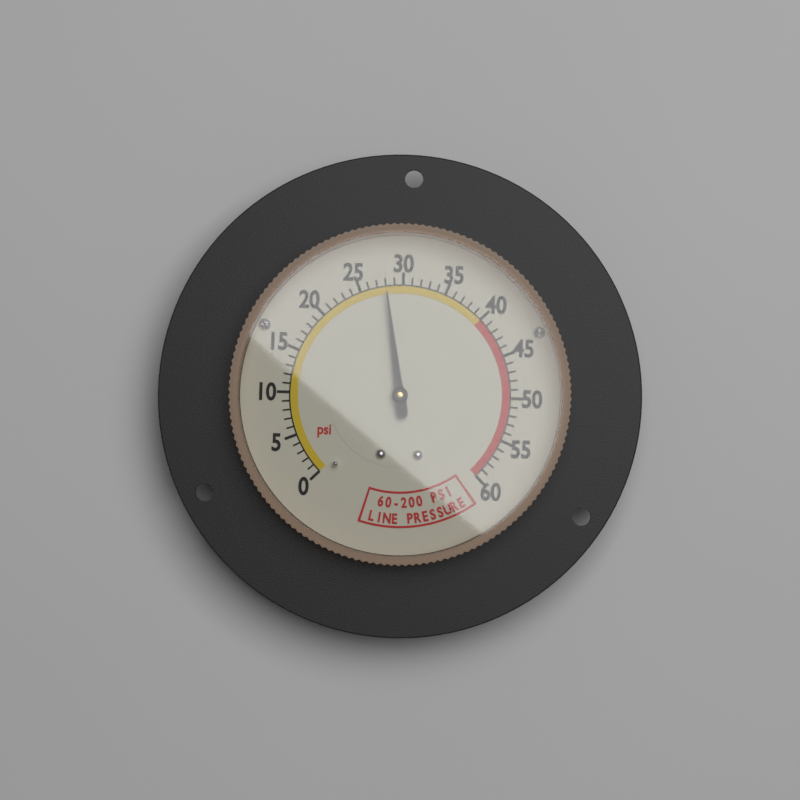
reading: 28 psi
